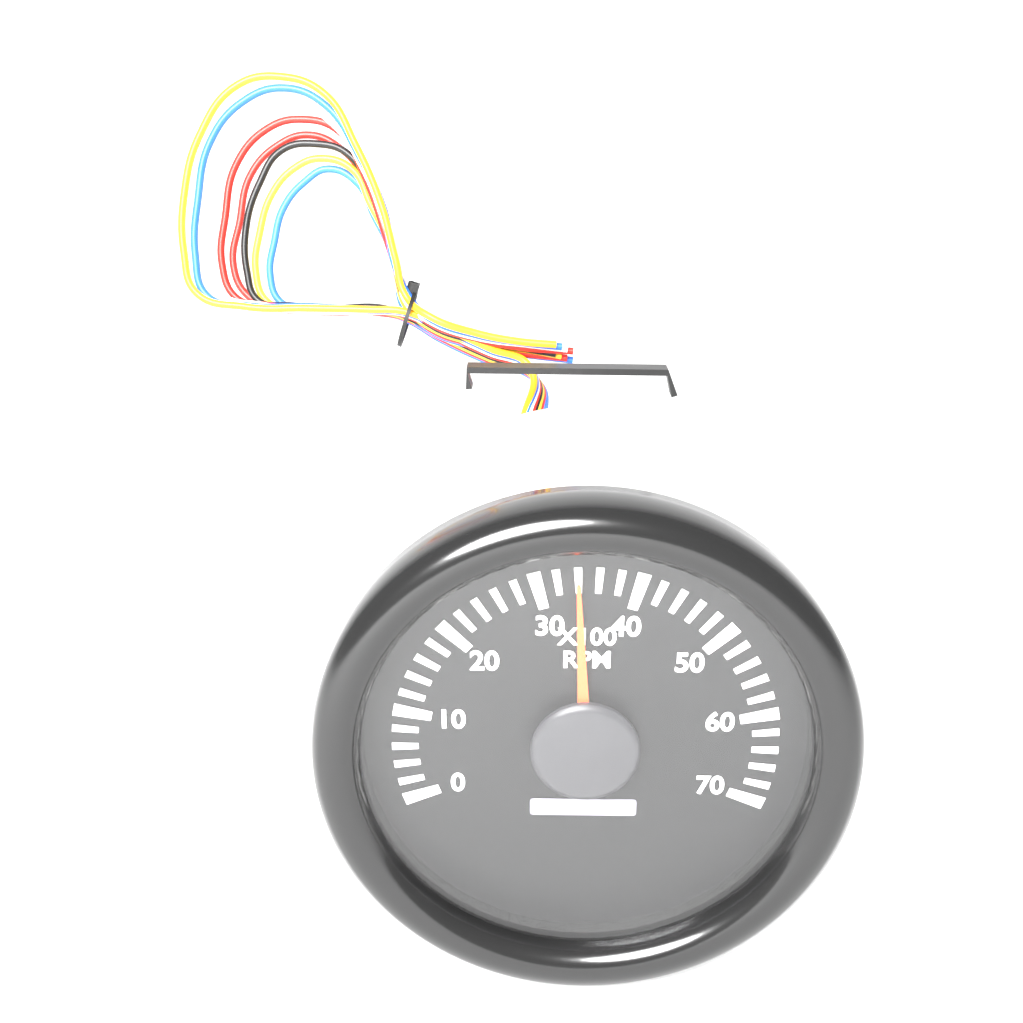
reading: 34 x100 RPM
